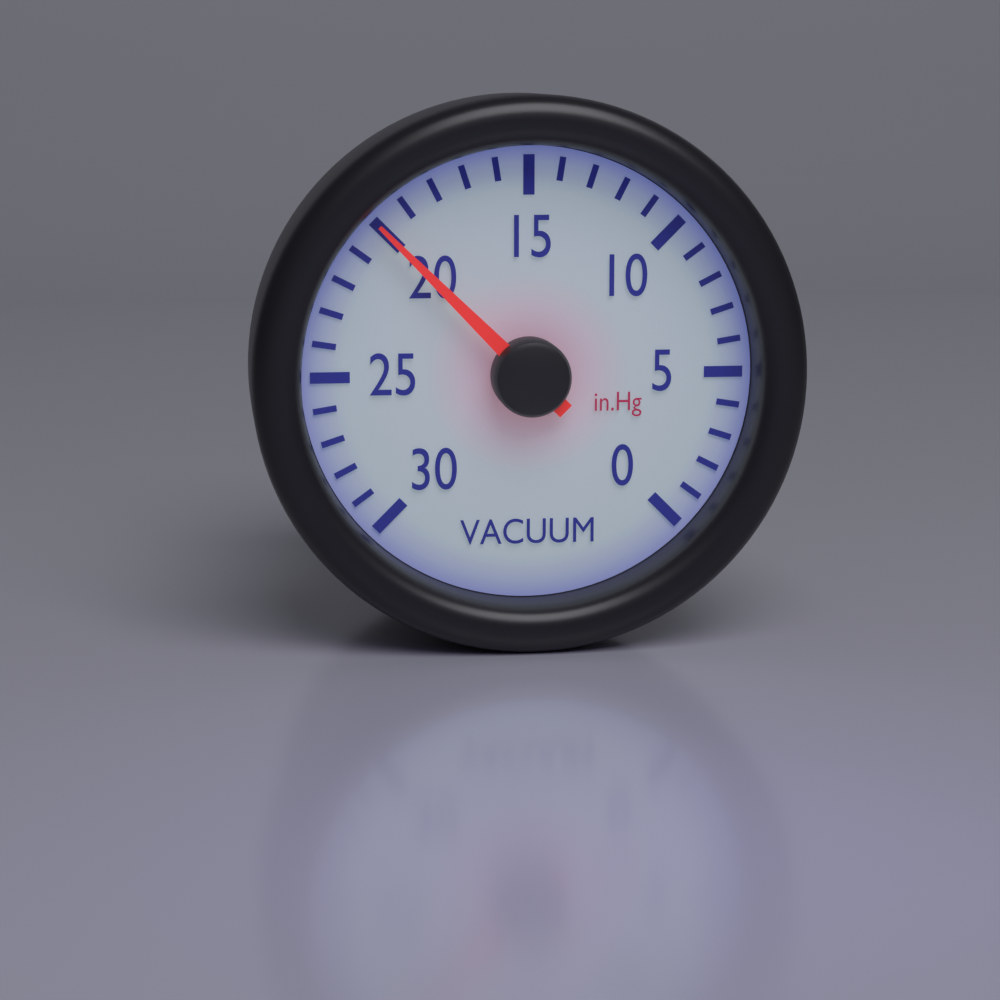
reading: 20 inHg
